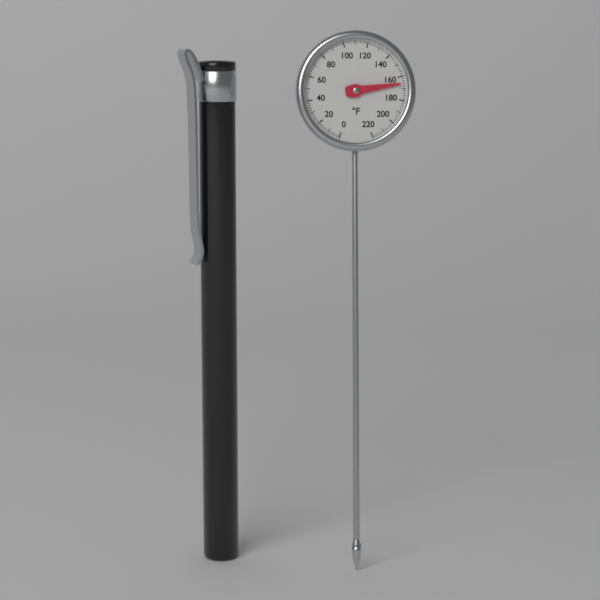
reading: 166 °F
